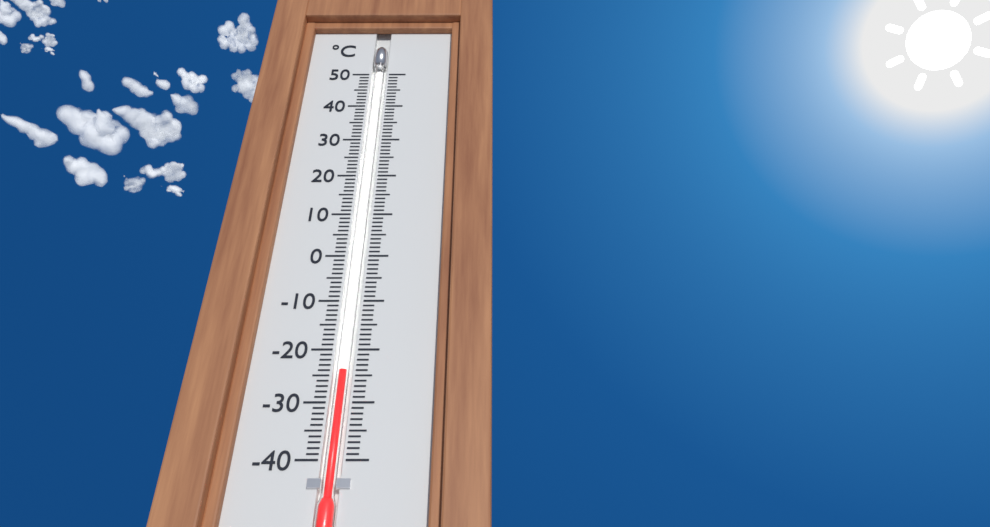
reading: -24 °C
